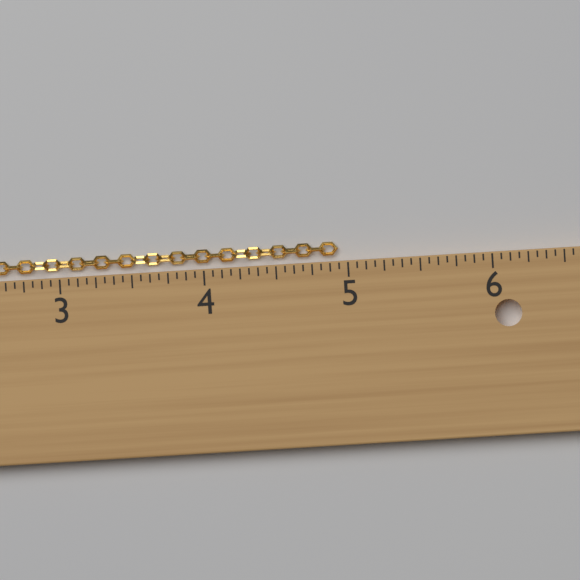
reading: 4.9375 in
